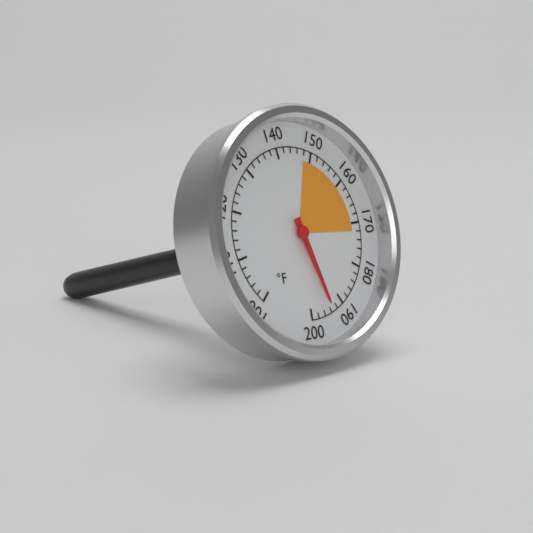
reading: 194 °F
